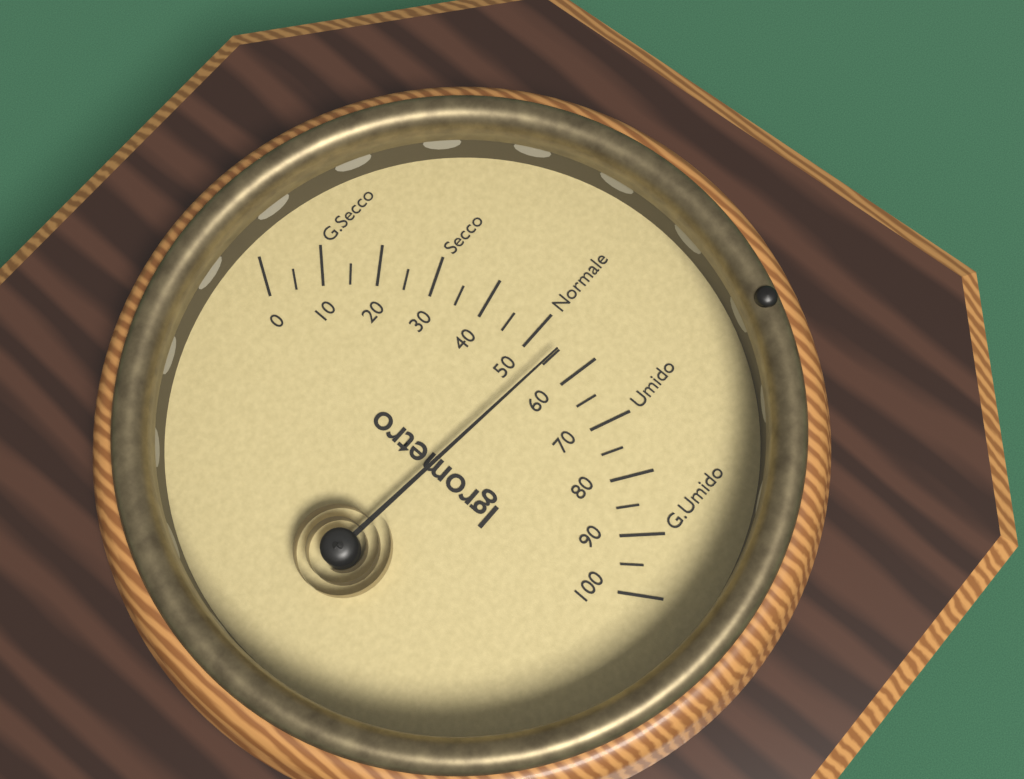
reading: 55 (no unit)
